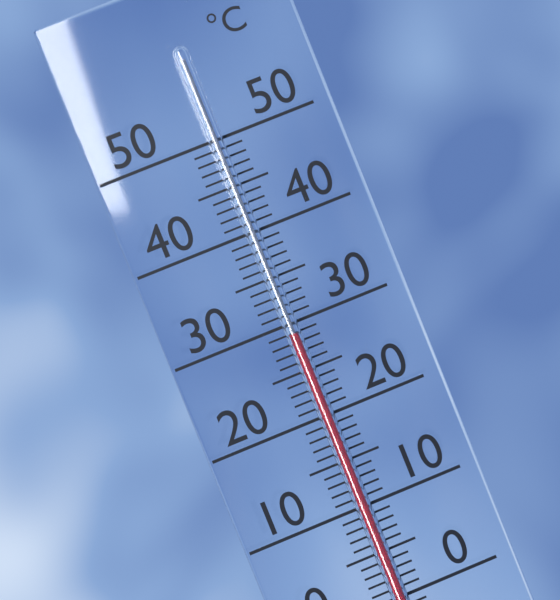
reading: 29 °C
